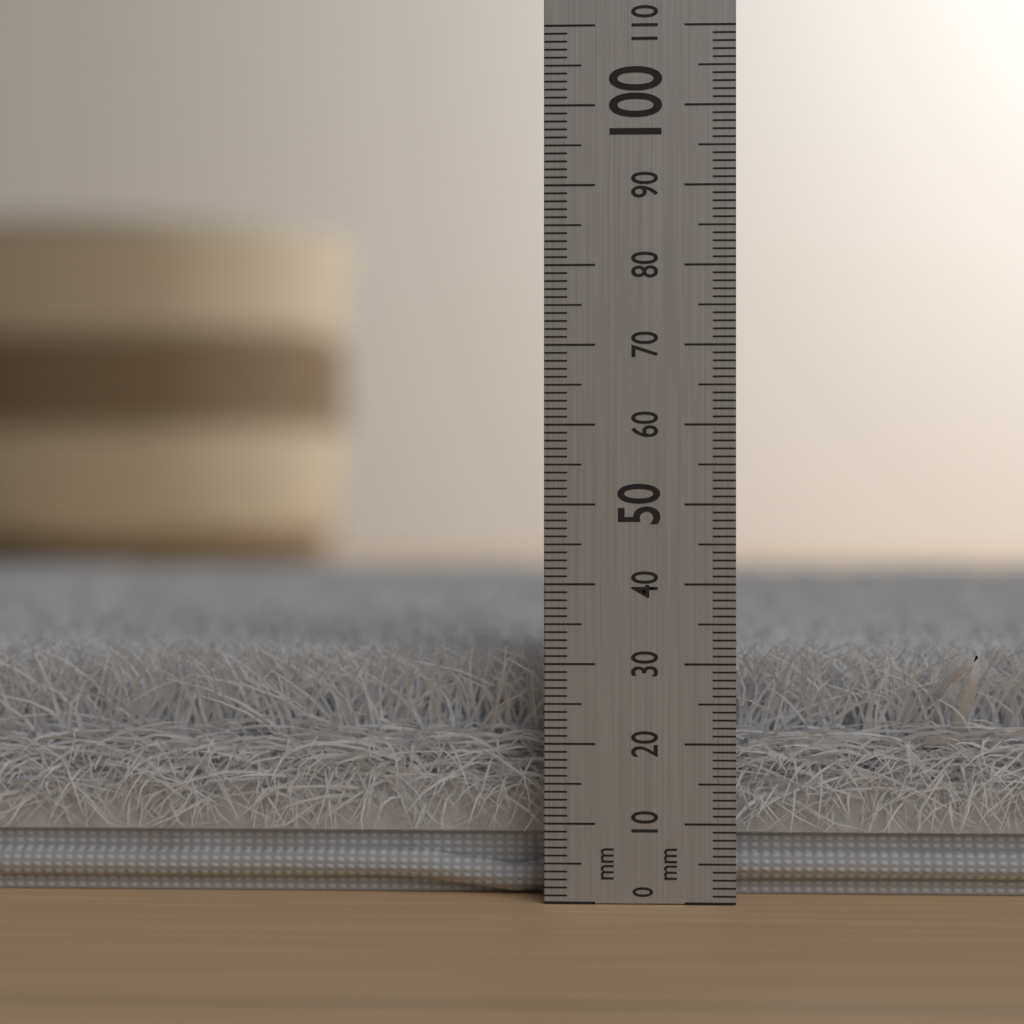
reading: 32 mm
